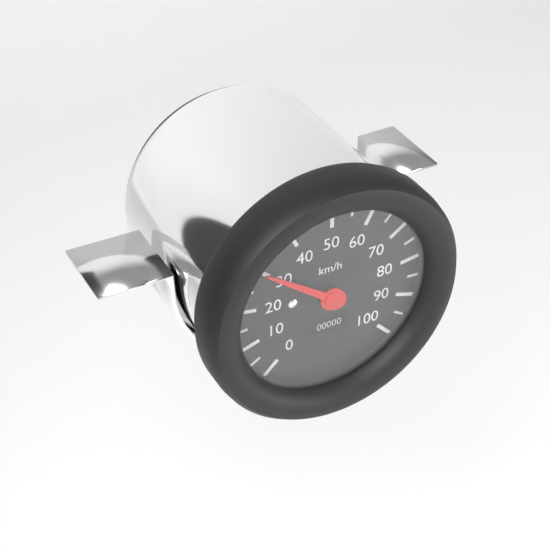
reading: 30 km/h
